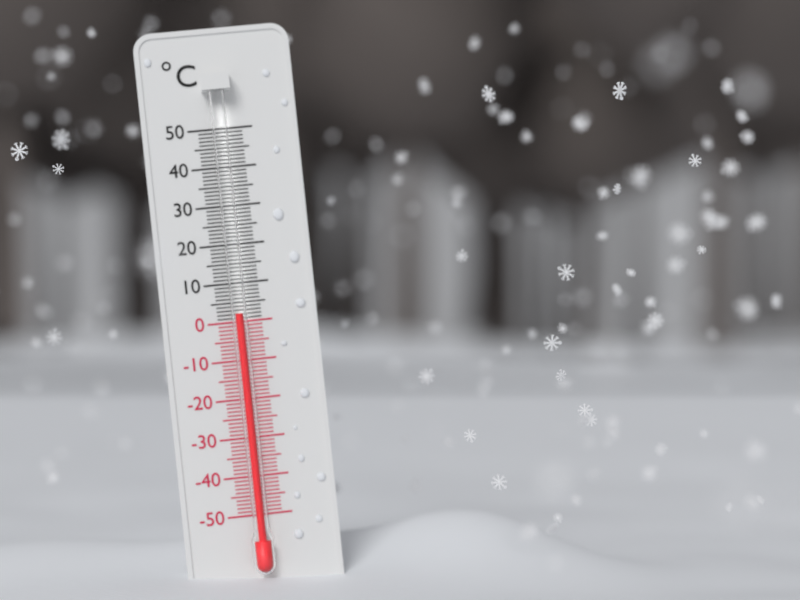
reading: 2 °C
